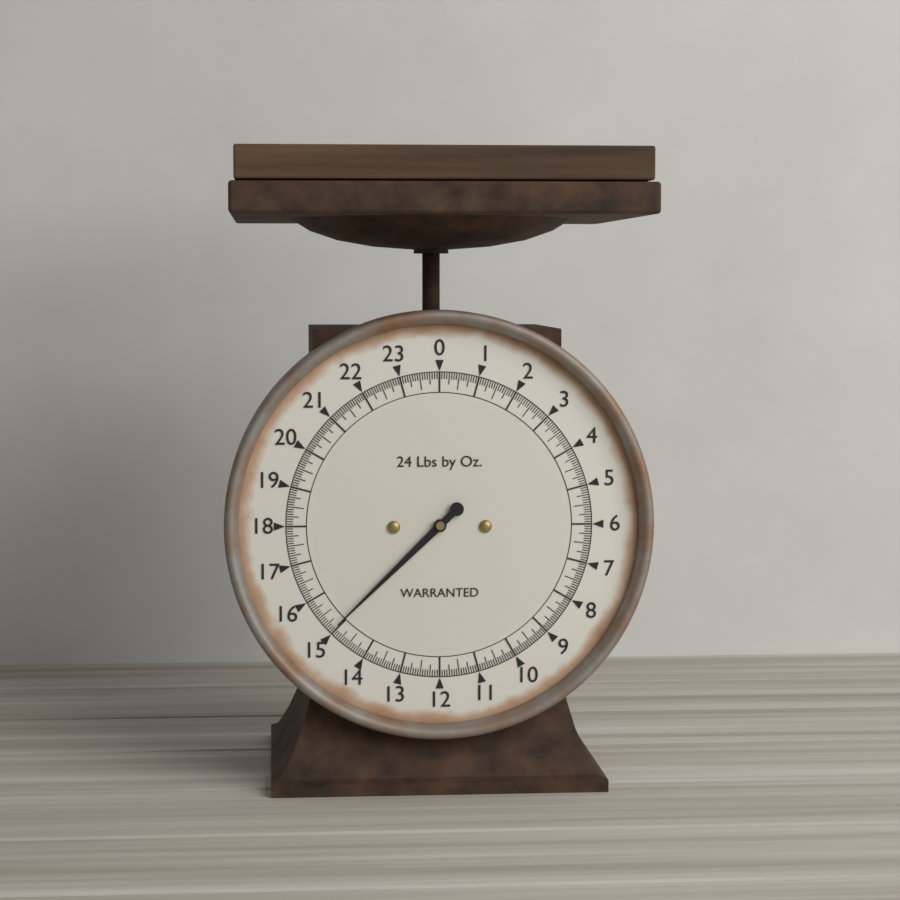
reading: 15.0625 lb
